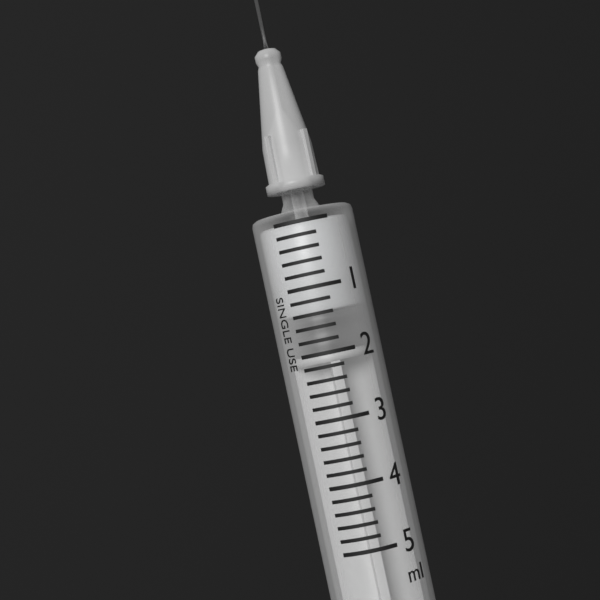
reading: 1.4 ml
